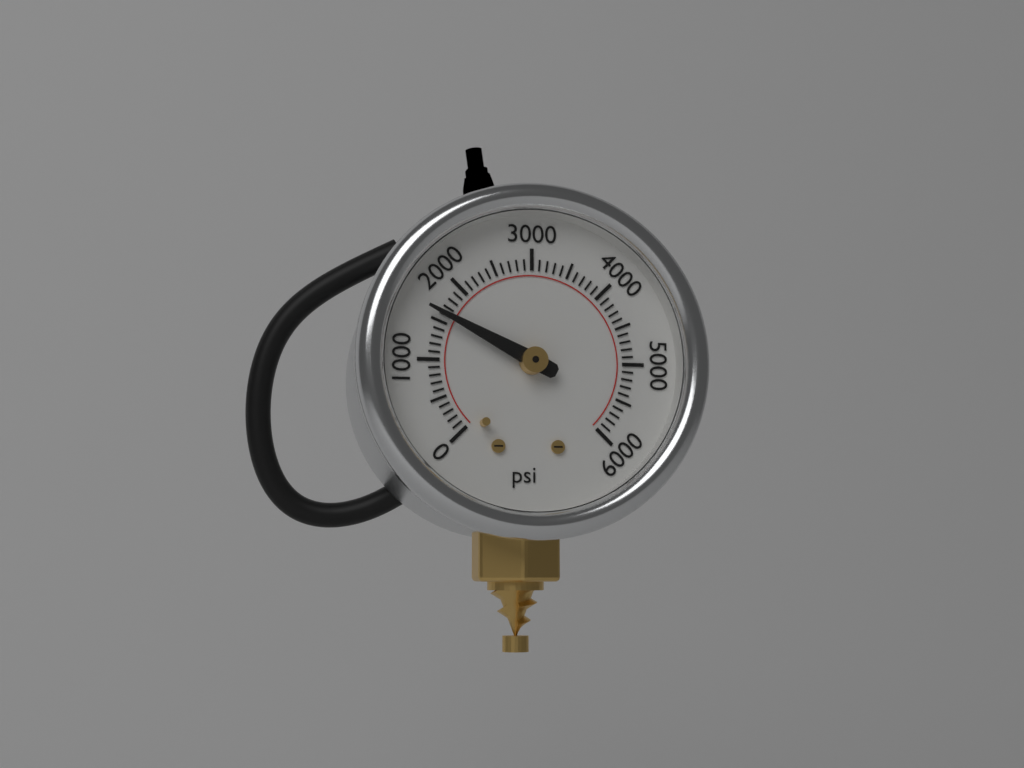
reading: 1600 psi
